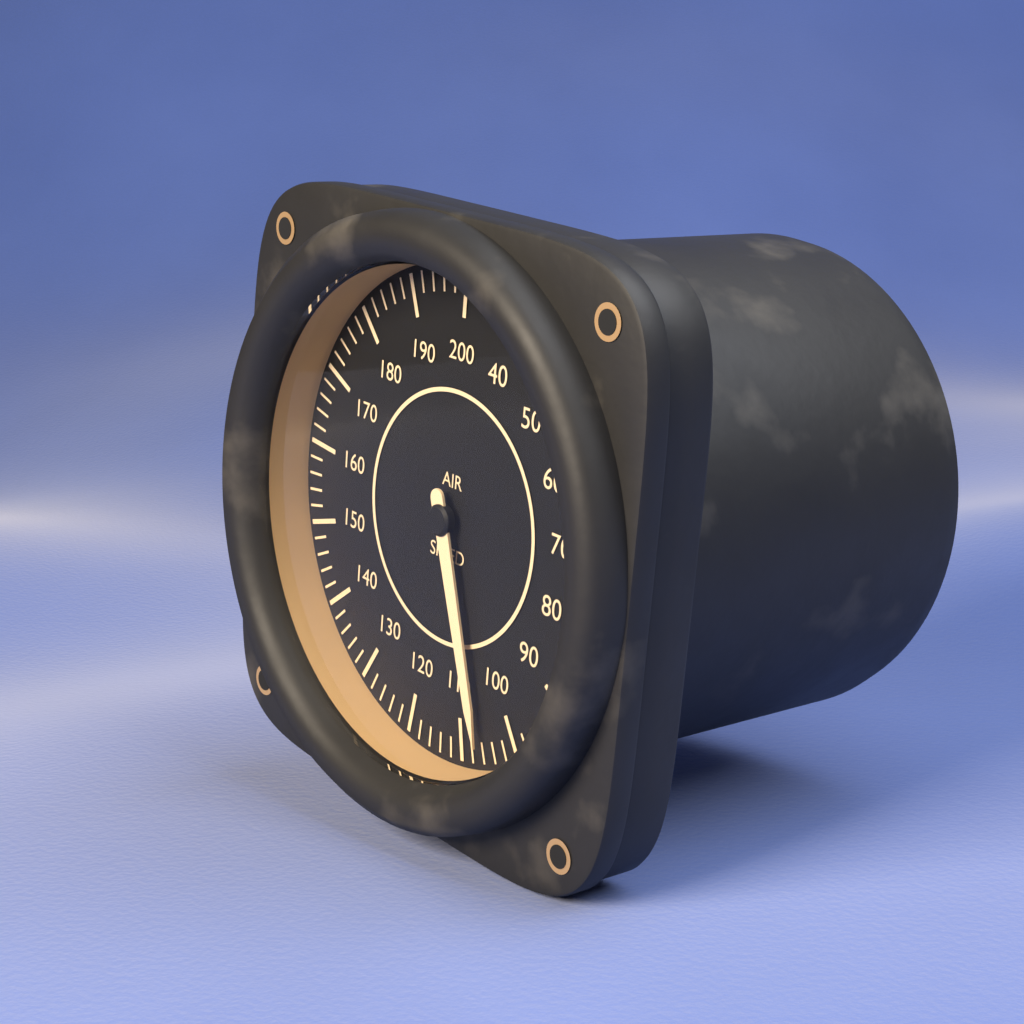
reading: 106 (no unit)
